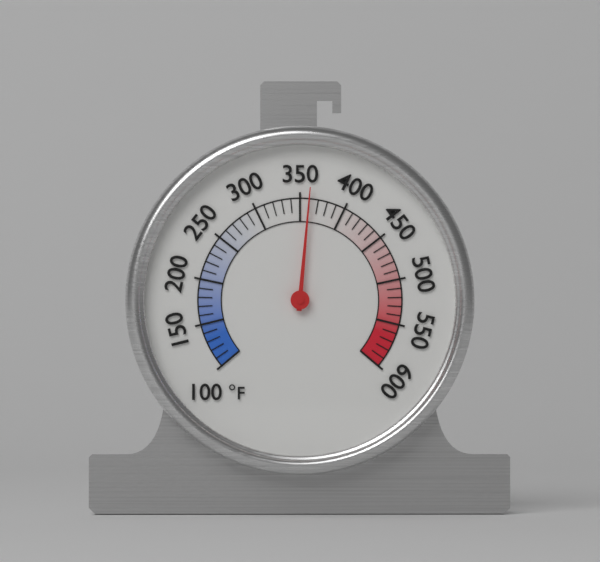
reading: 360 °F
